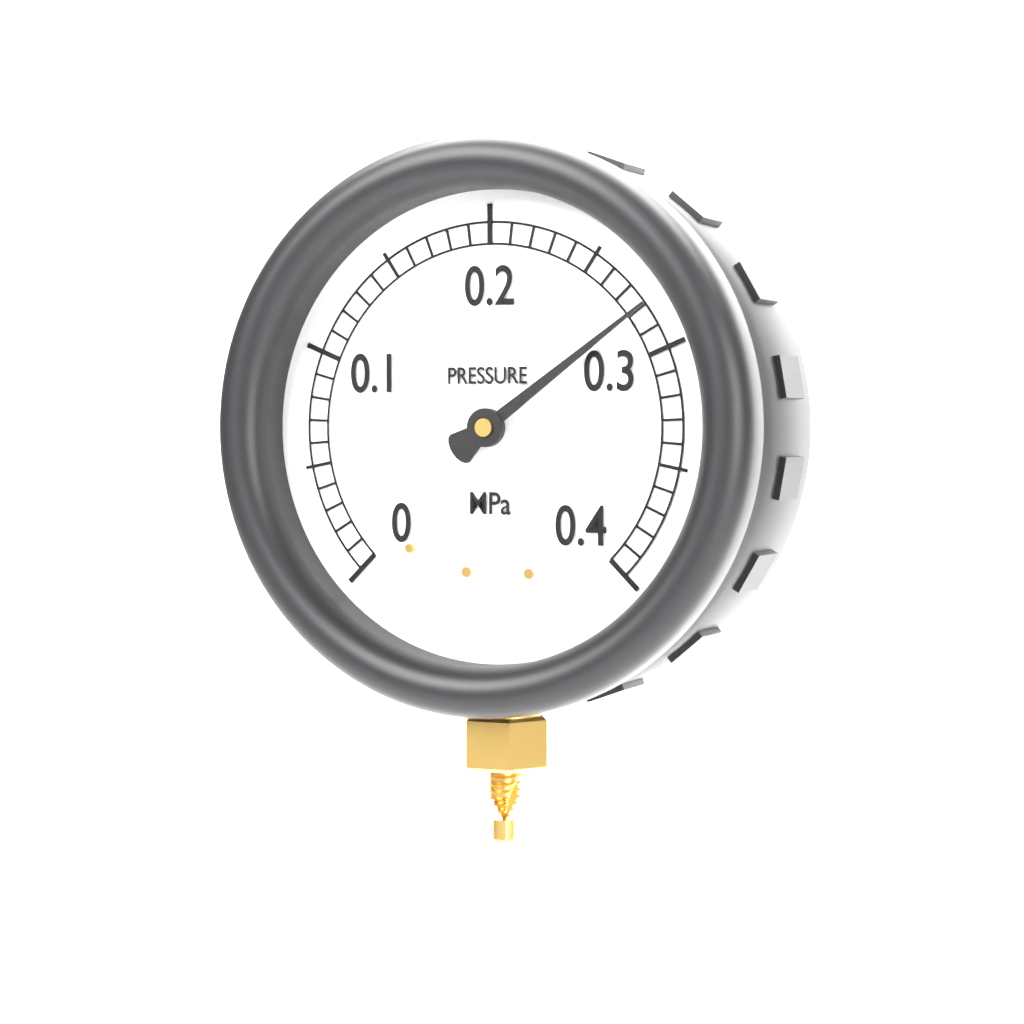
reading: 0.28 MPa
